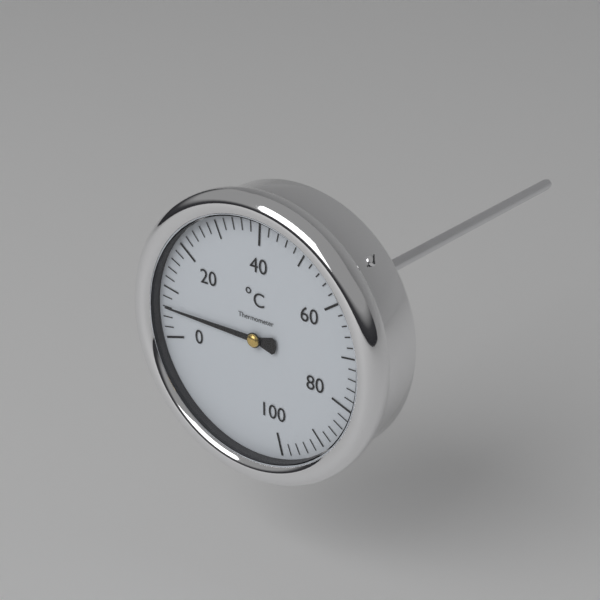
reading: 6 °C
